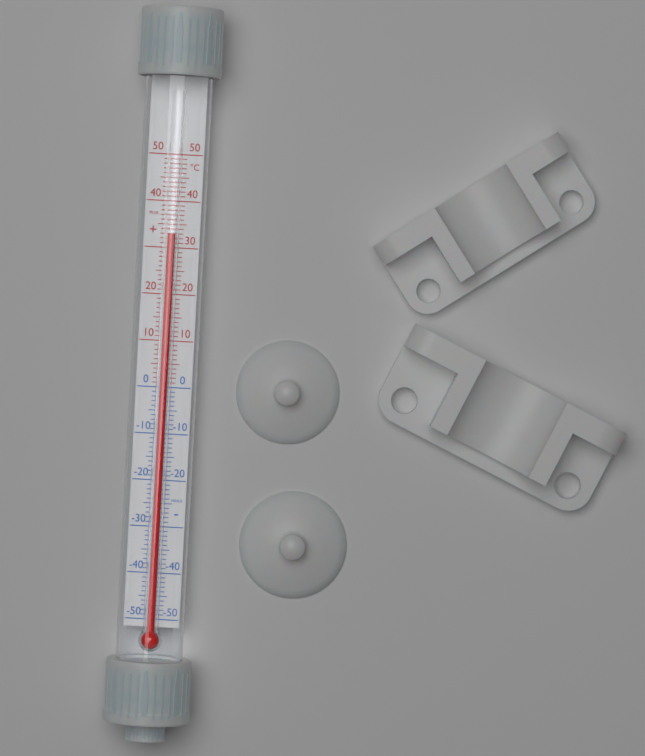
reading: 33 °C
